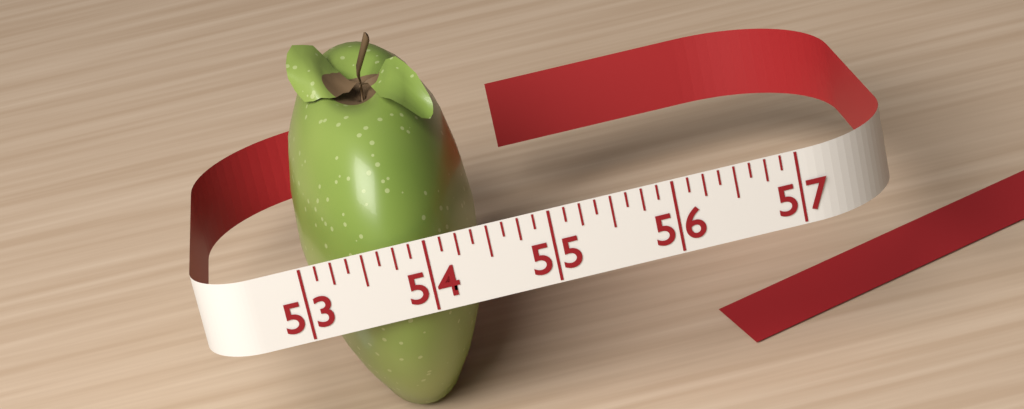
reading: 54.500 (no unit)
